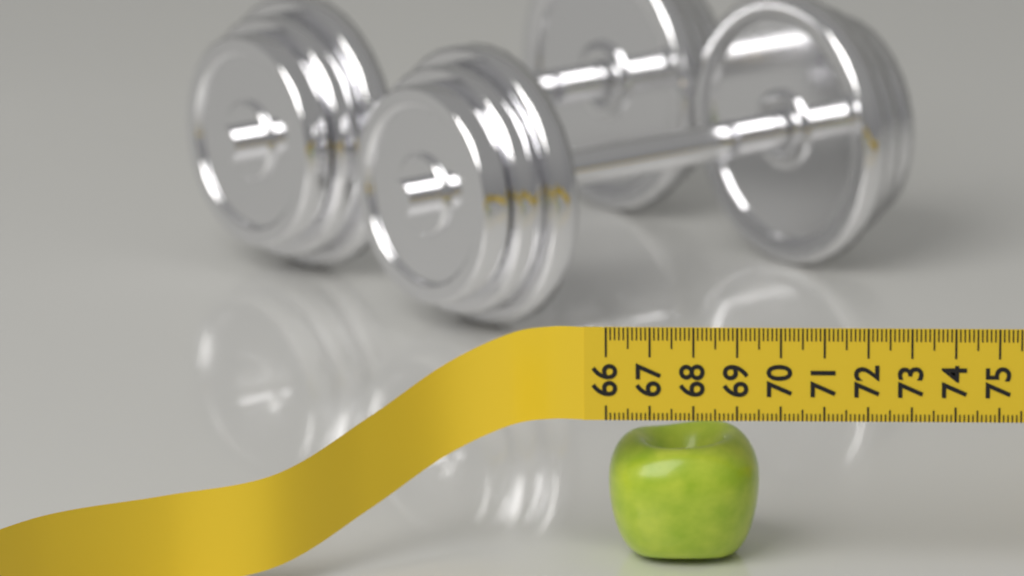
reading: 69.5 (no unit)
